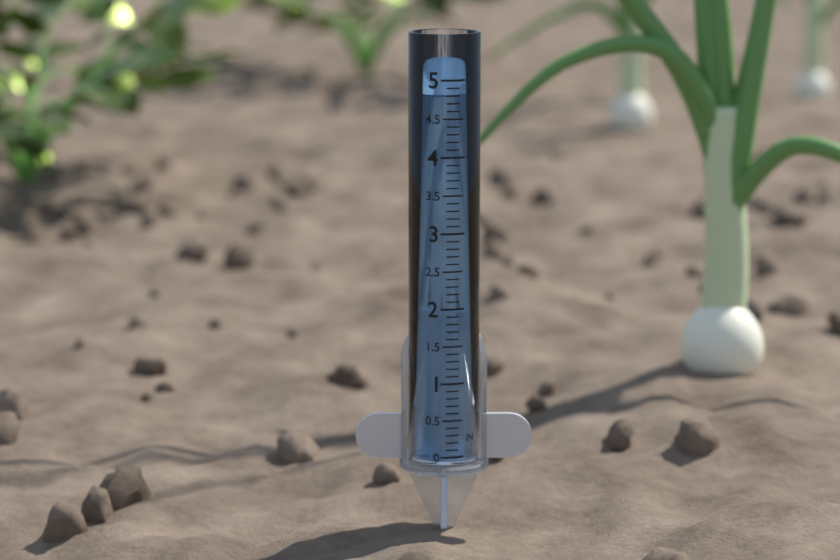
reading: 4.8 in
